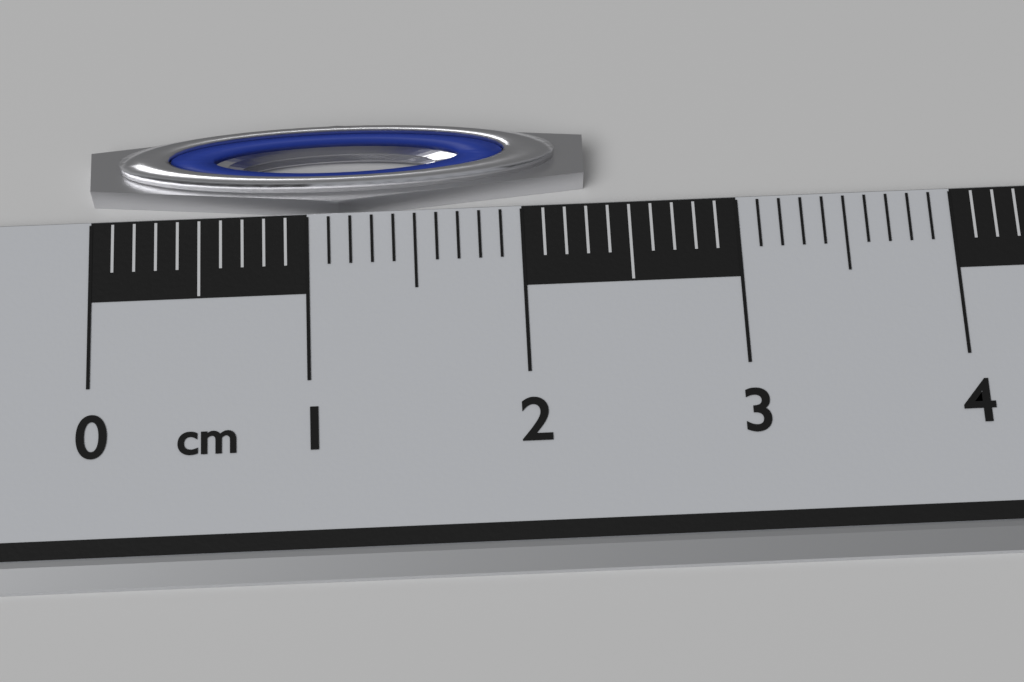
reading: 2.3 cm
